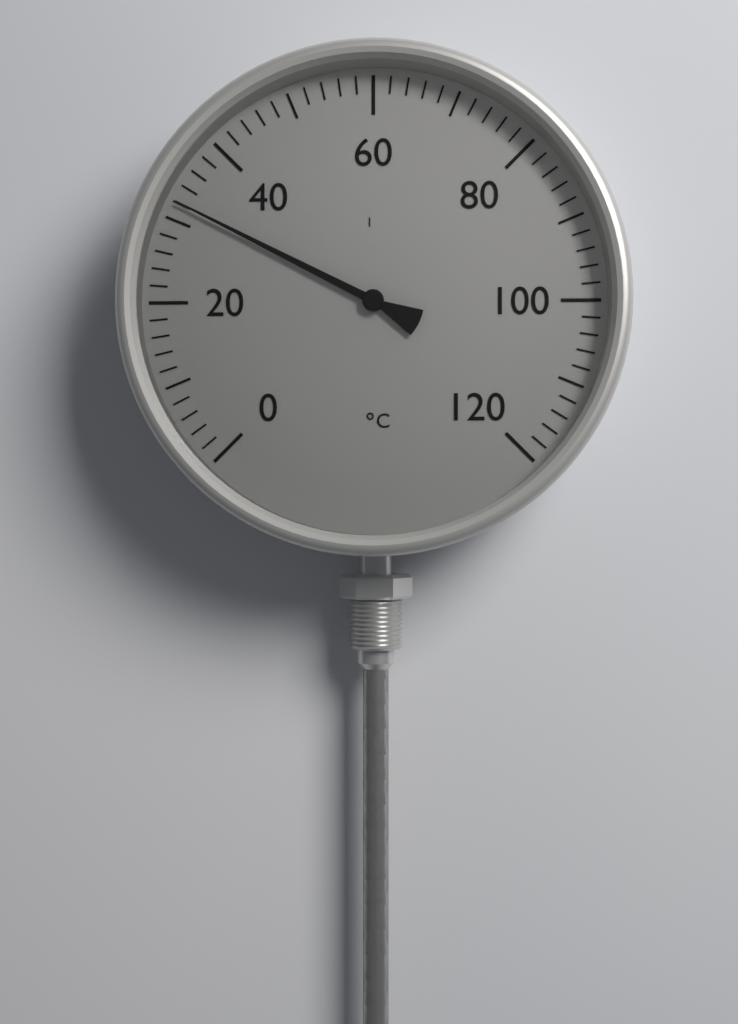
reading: 32 °C
